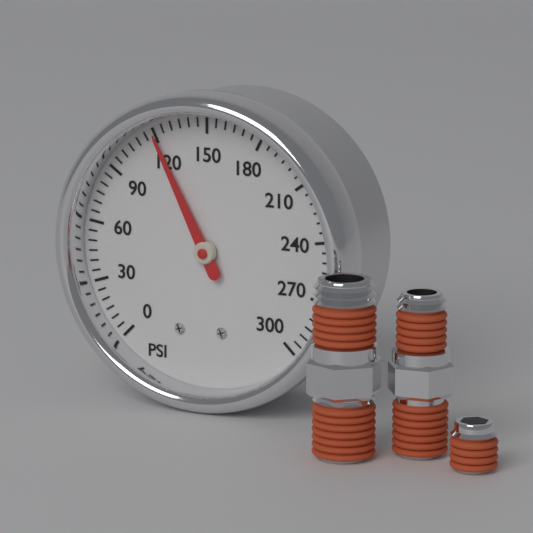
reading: 120 psi
